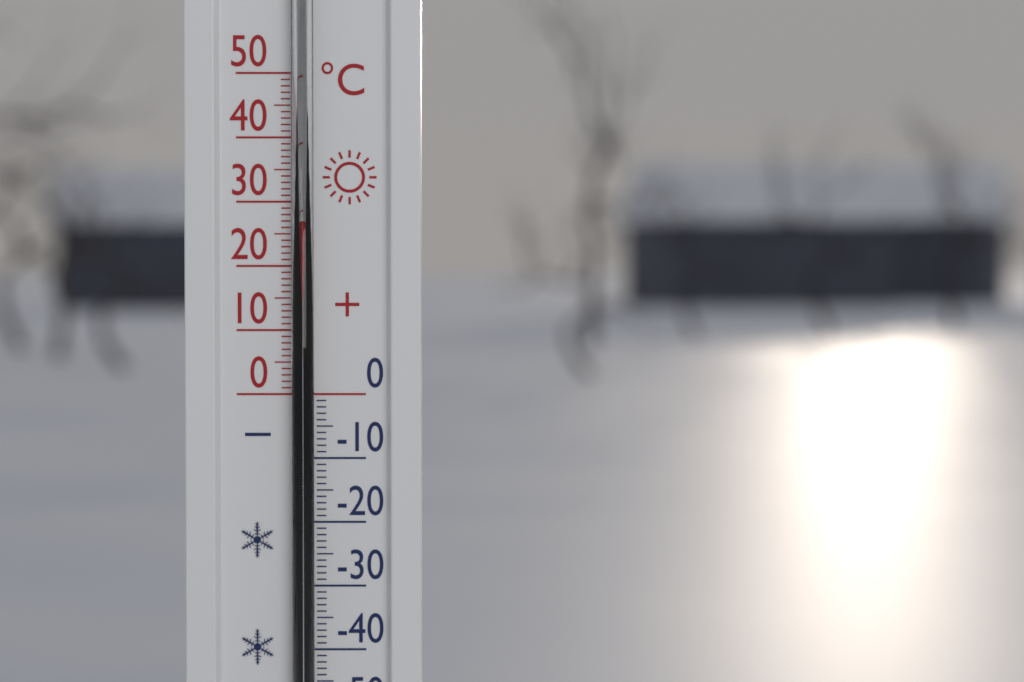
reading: 27 °C
